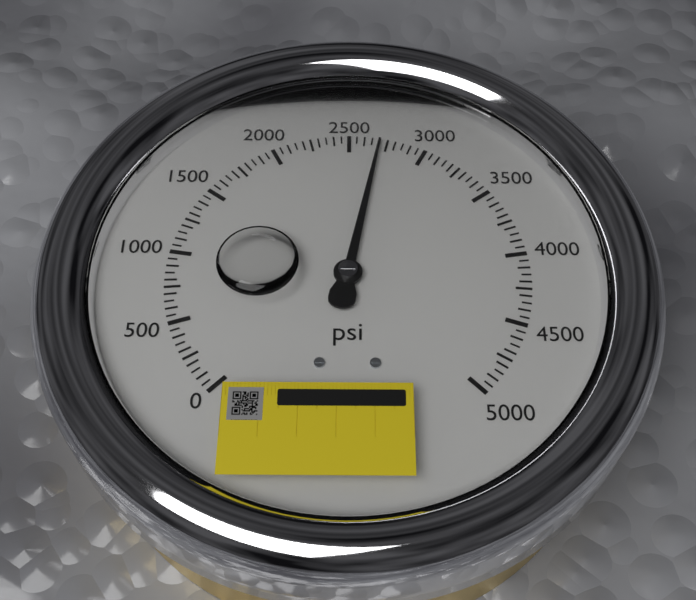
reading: 2700 psi
